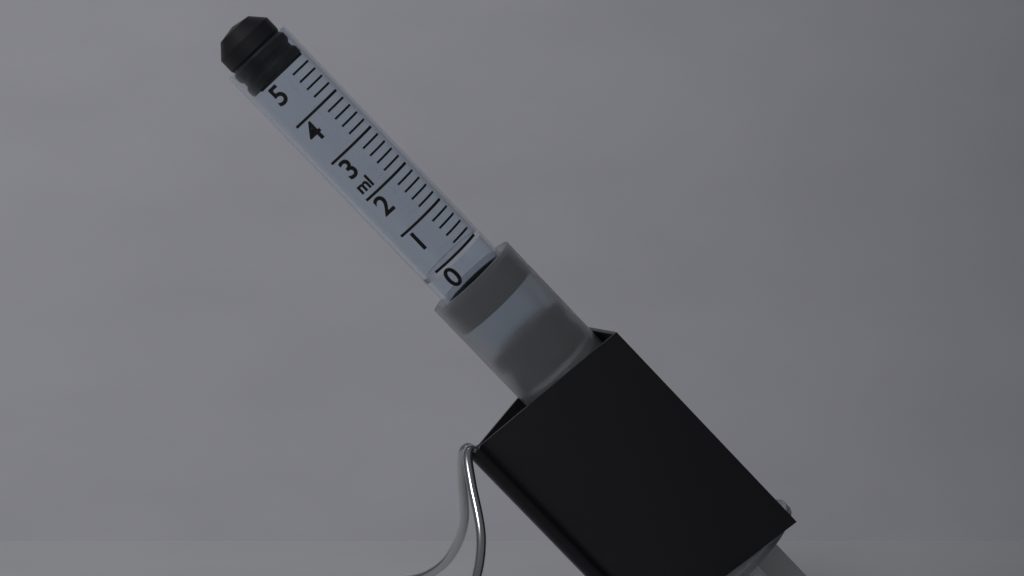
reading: 5.0 ml
